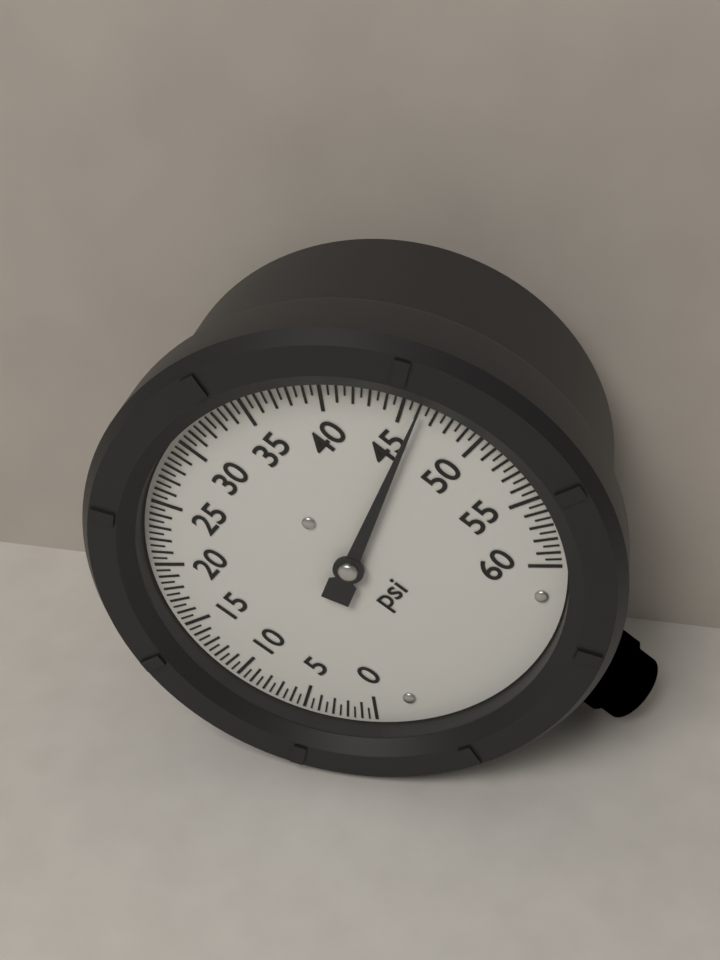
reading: 46.0 psi
